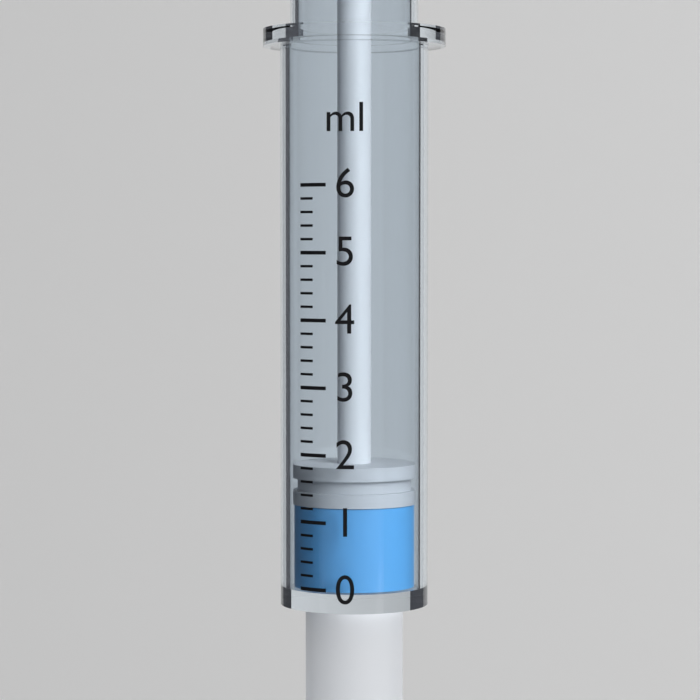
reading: 1.2 ml
